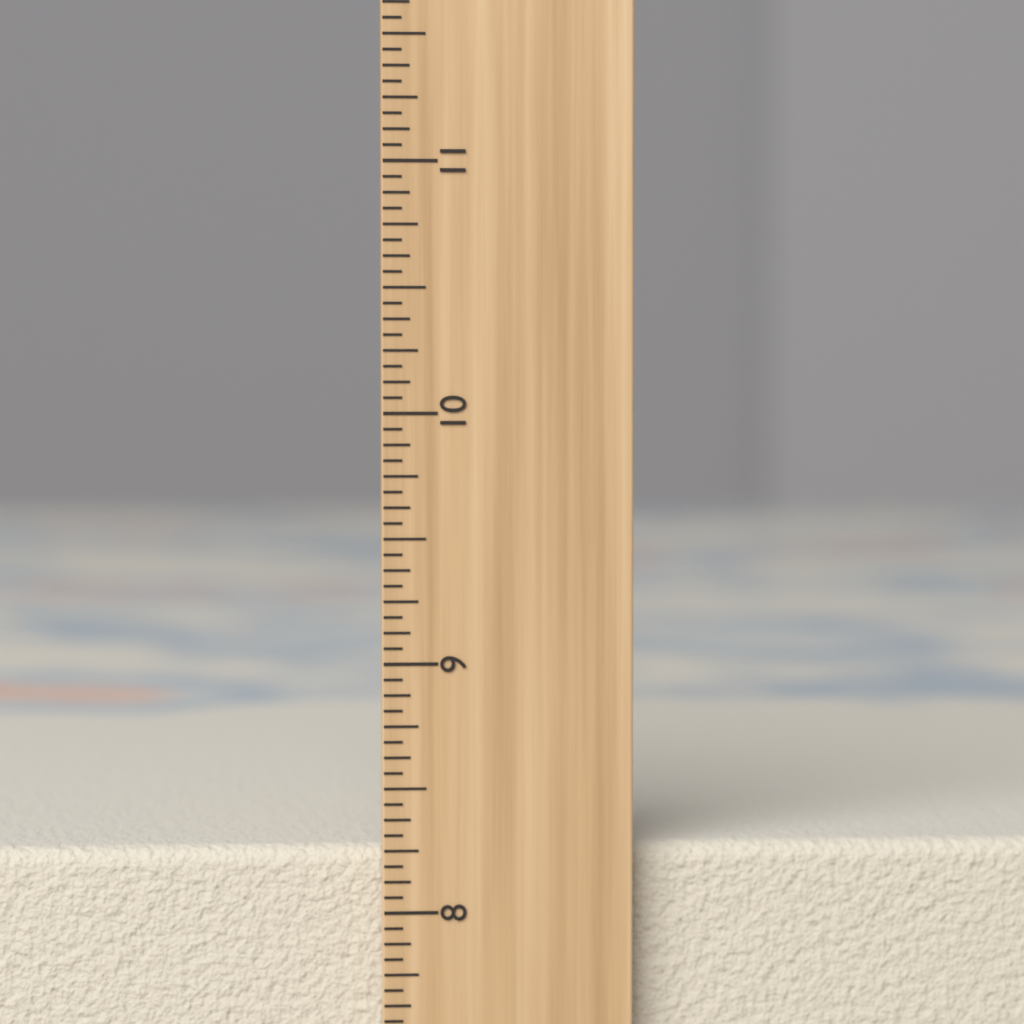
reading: 8.2500 inch
